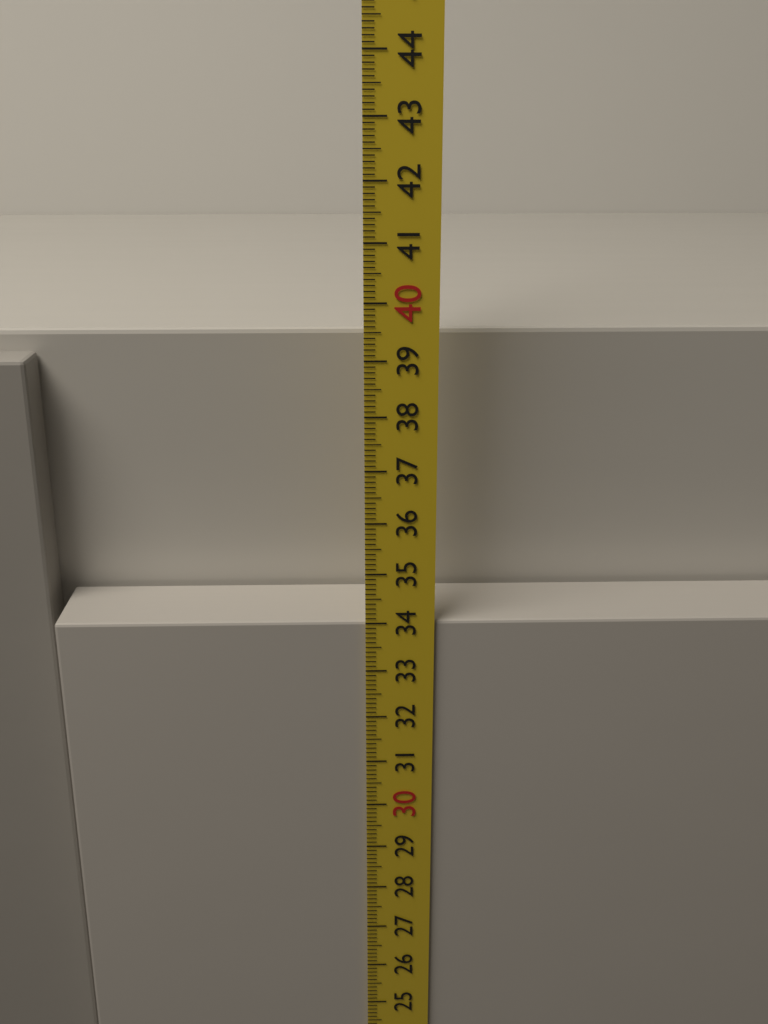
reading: 34.0 cm
